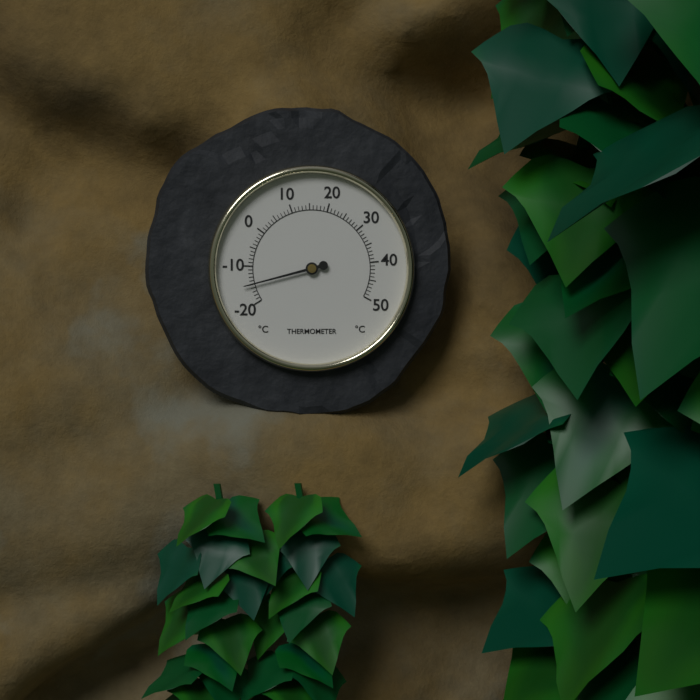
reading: -15 °C
